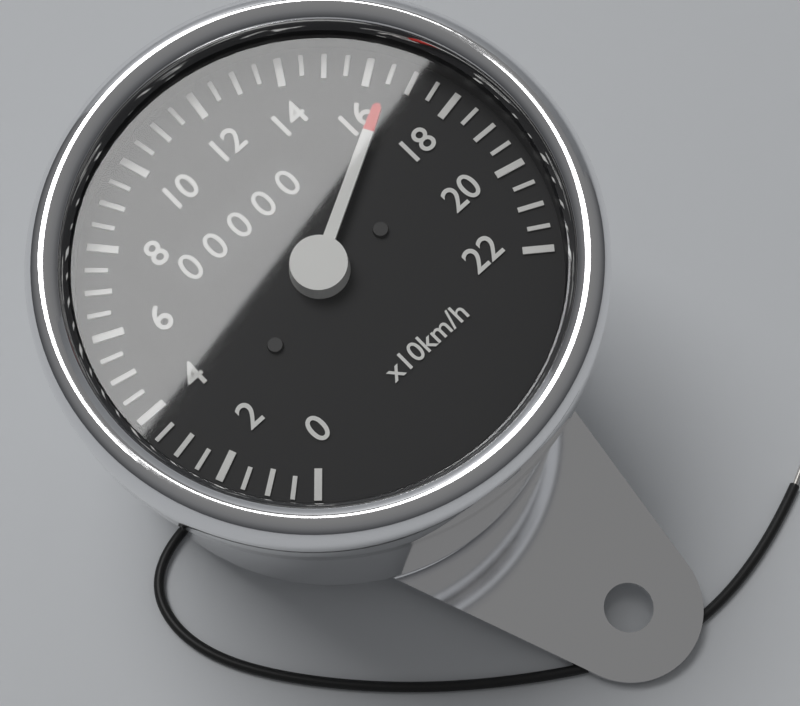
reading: 165 km/h
